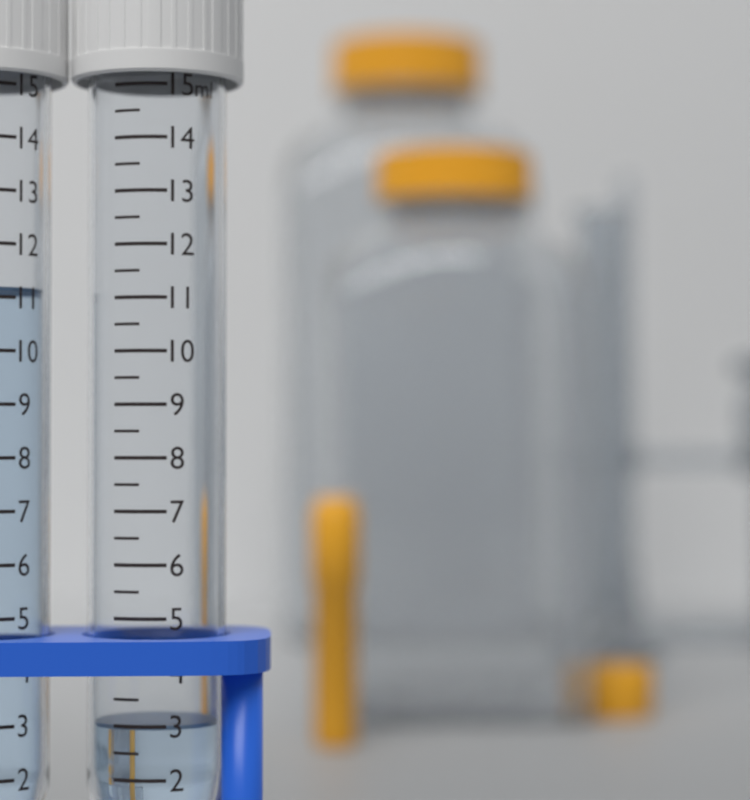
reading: 3.0 ml
